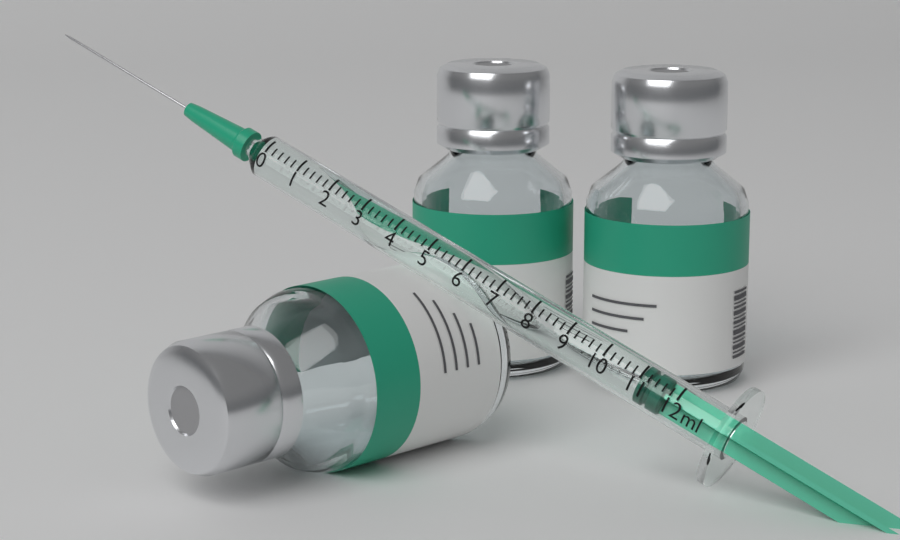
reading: 11.0 ml
